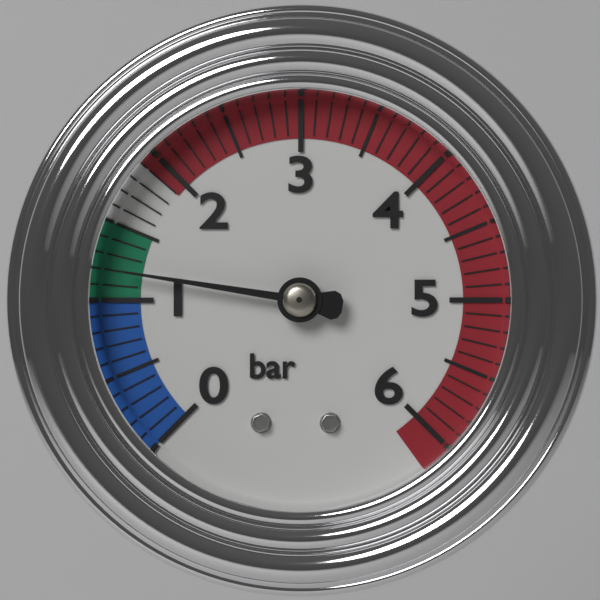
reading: 1.2 bar
